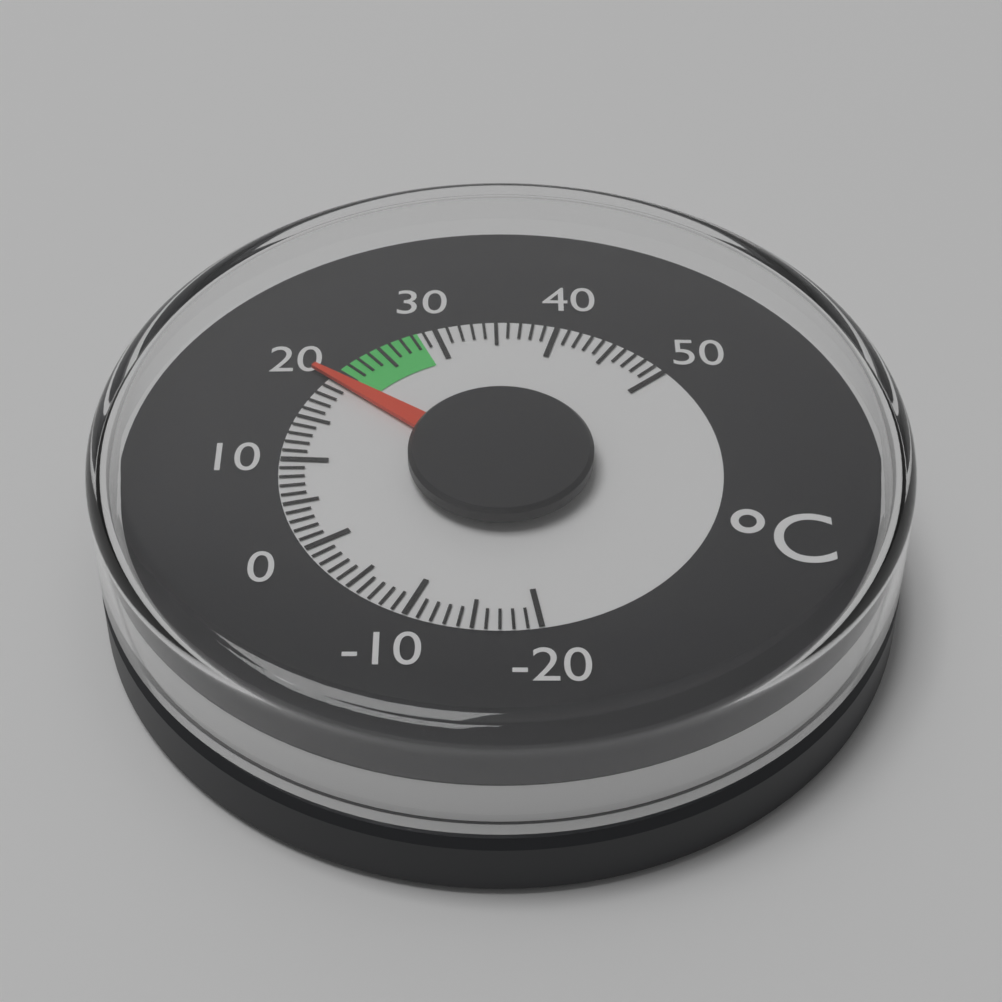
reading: 20 °C
